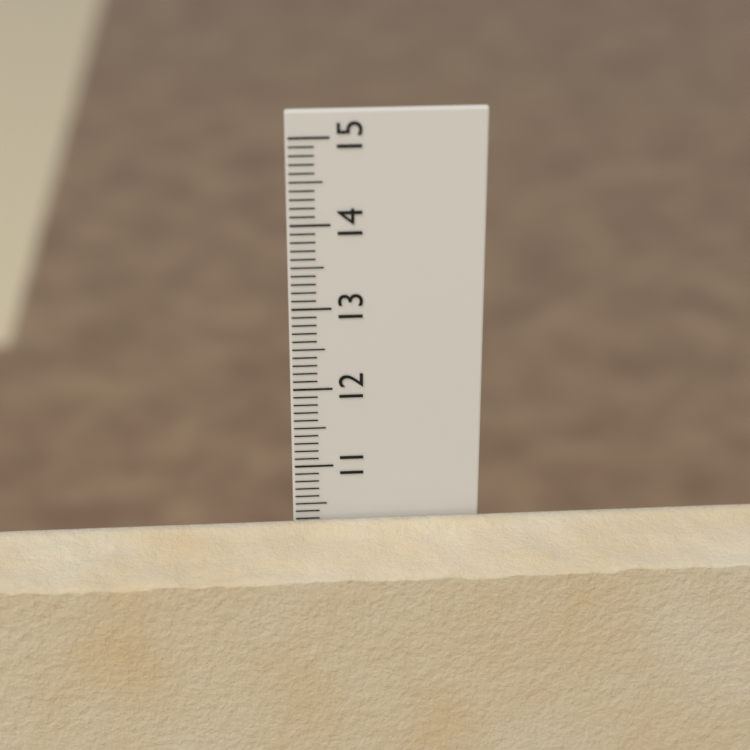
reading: 10.3 cm
